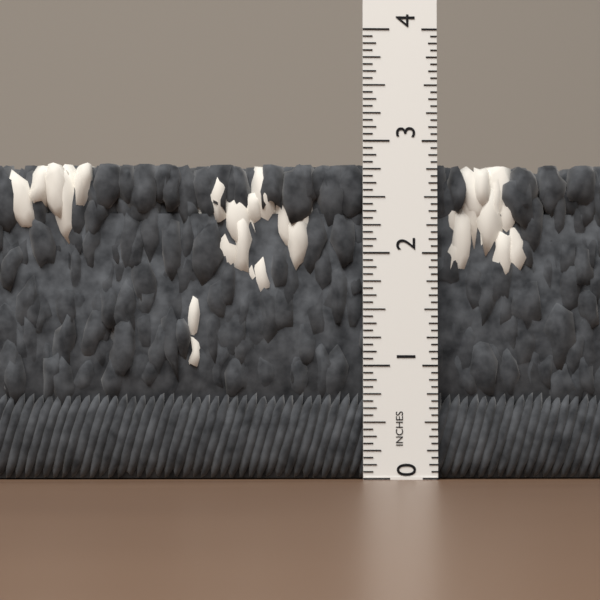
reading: 2.8125 in
